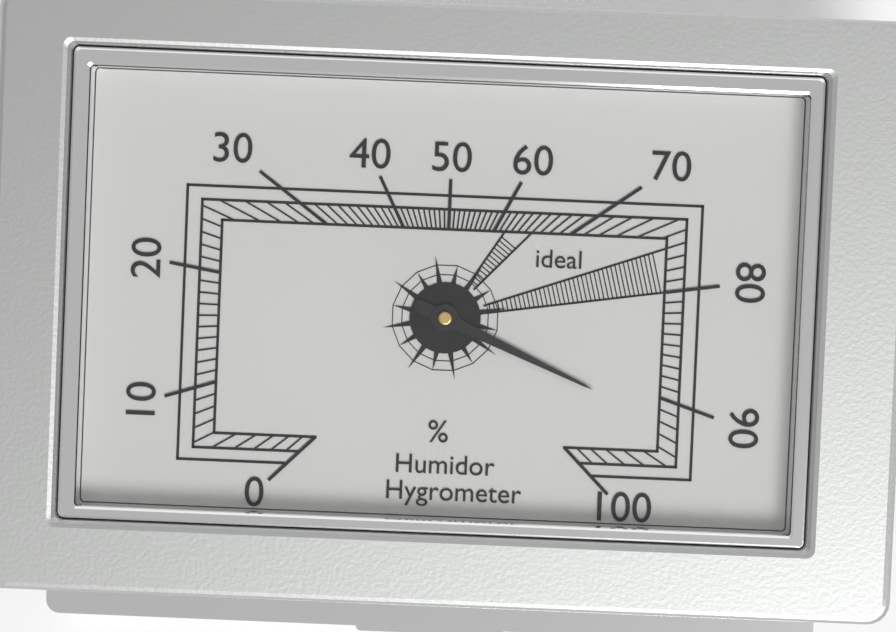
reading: 92 %
